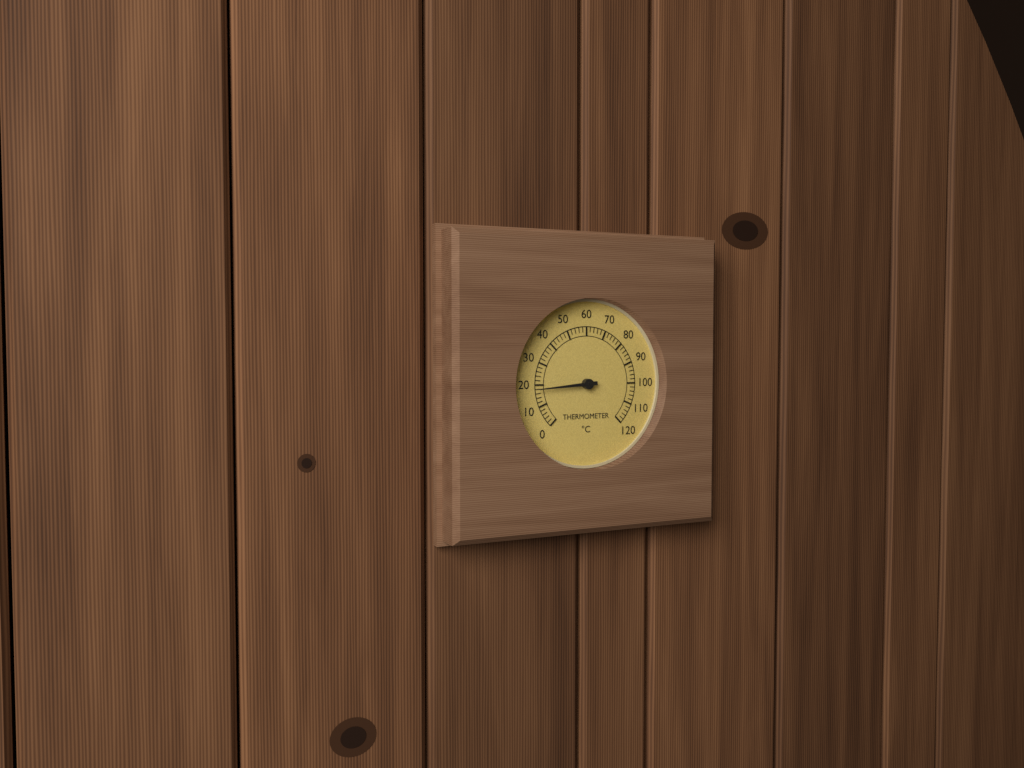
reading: 18 °C
